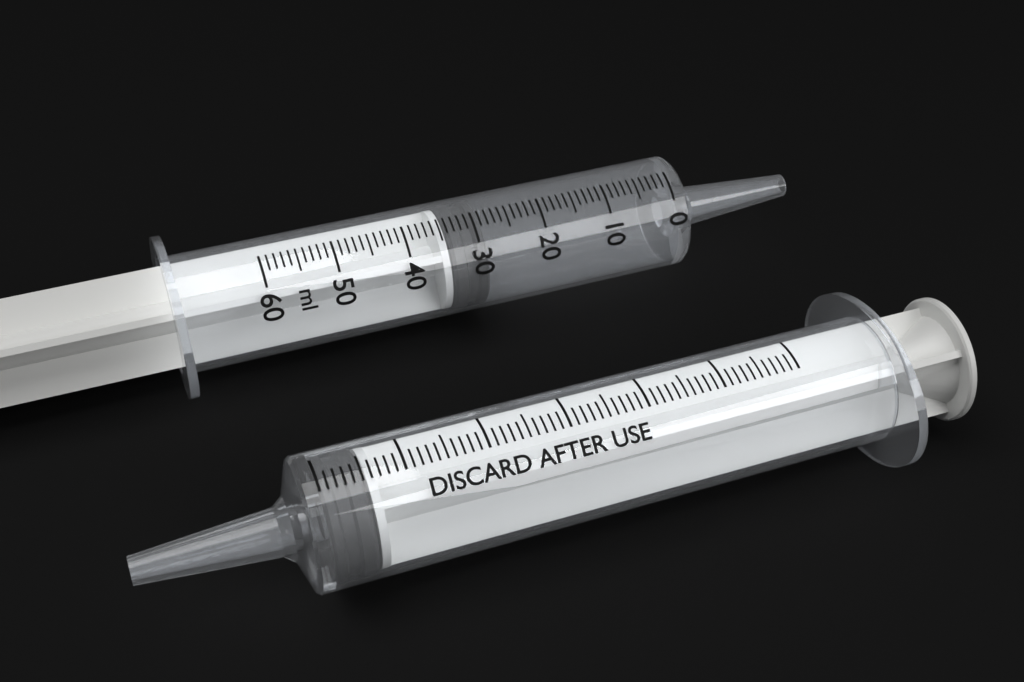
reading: 29 ml
